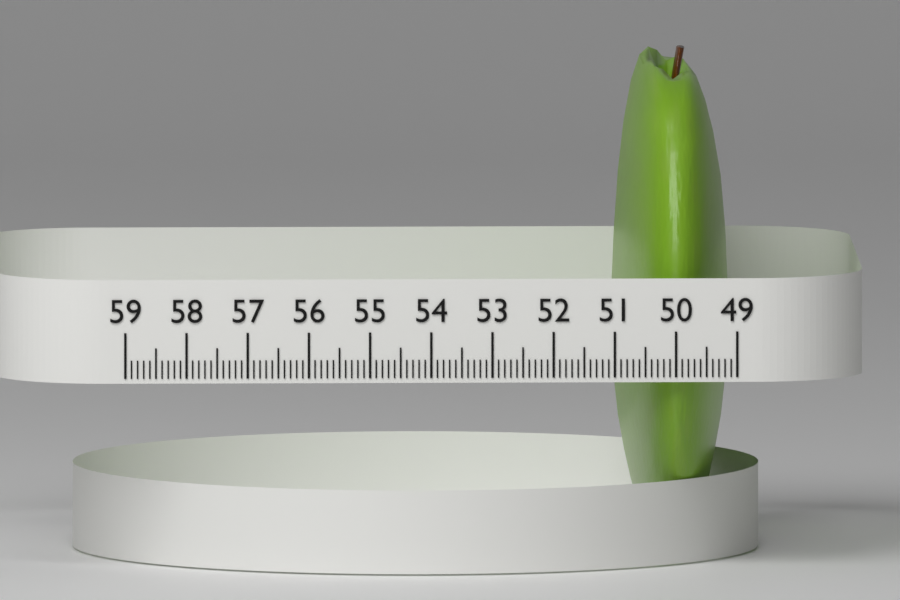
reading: 50.9 (no unit)
